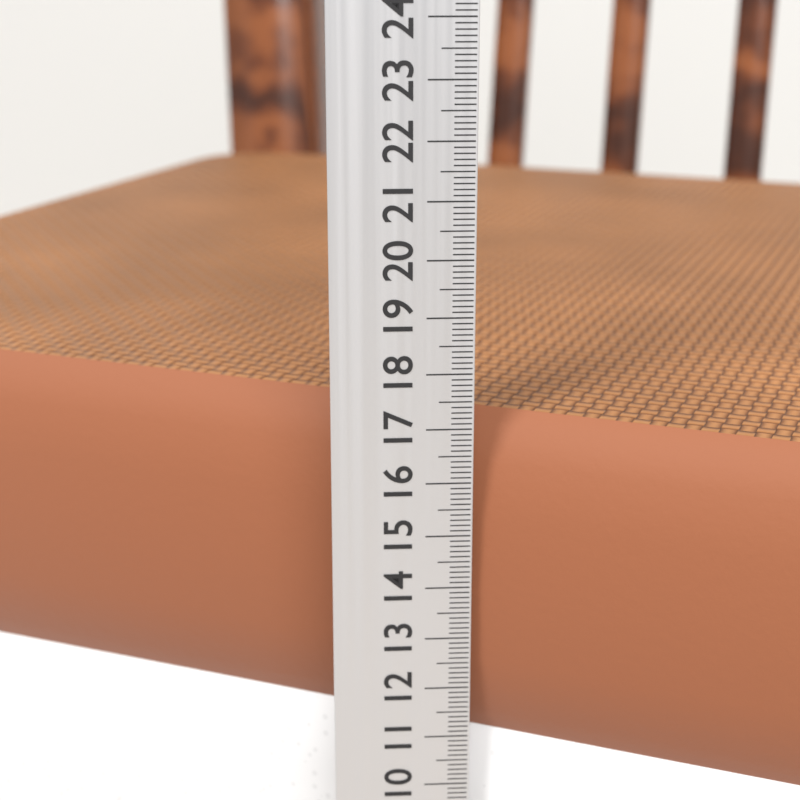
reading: 17.1 cm
